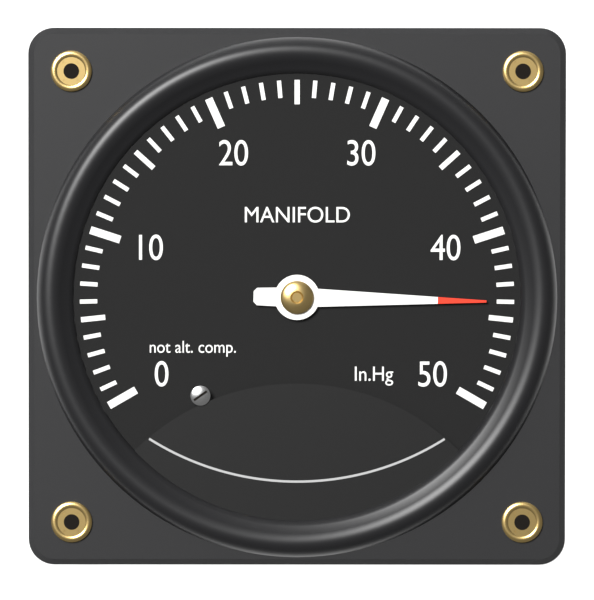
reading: 44 inHg
